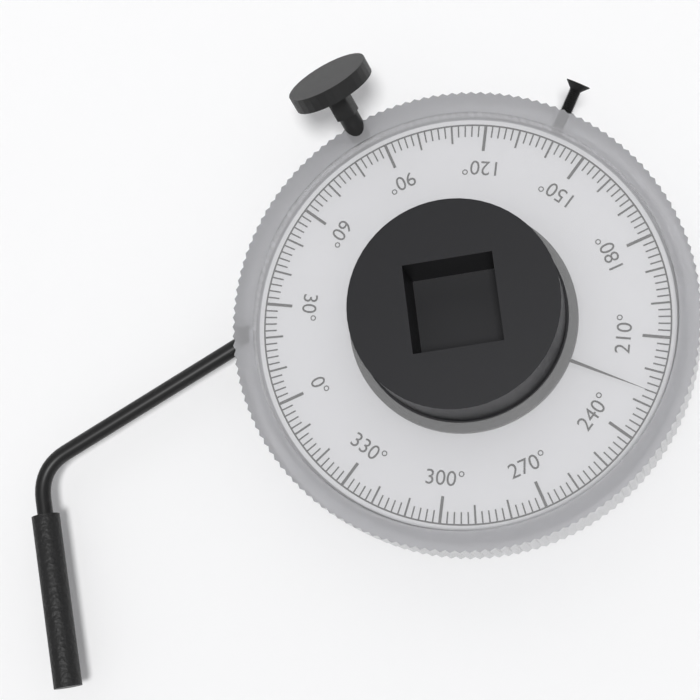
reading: 226 °
